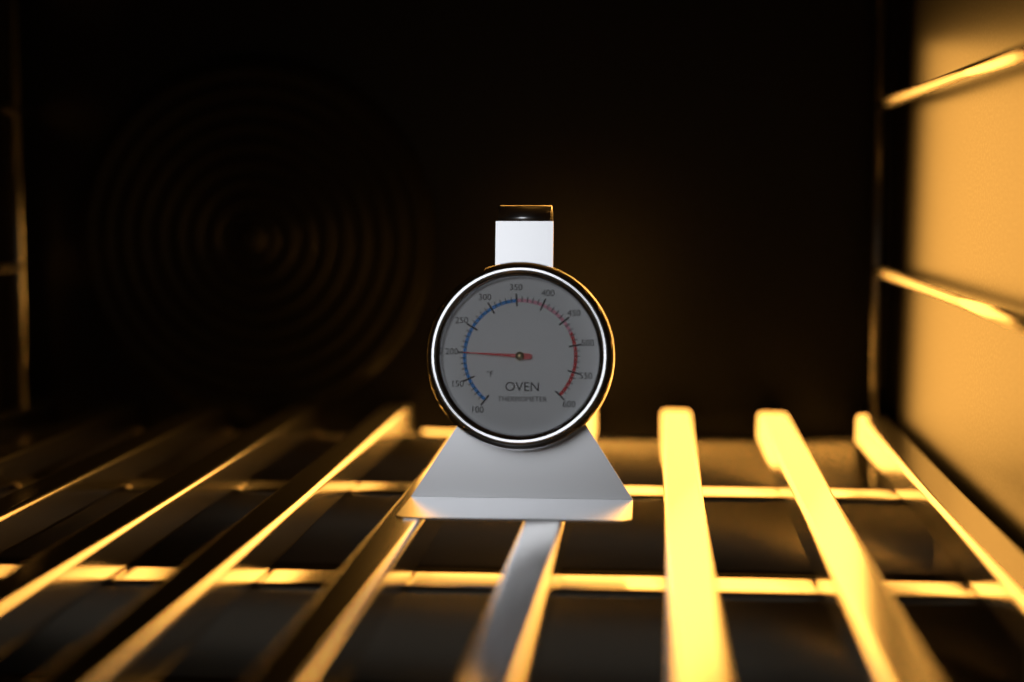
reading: 200 °F
